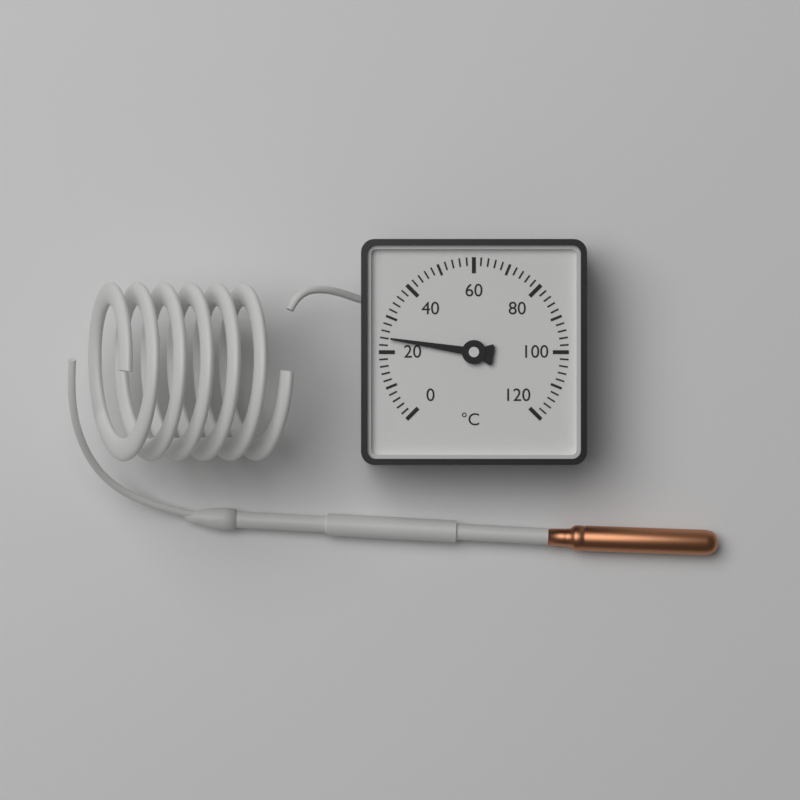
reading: 24 °C
